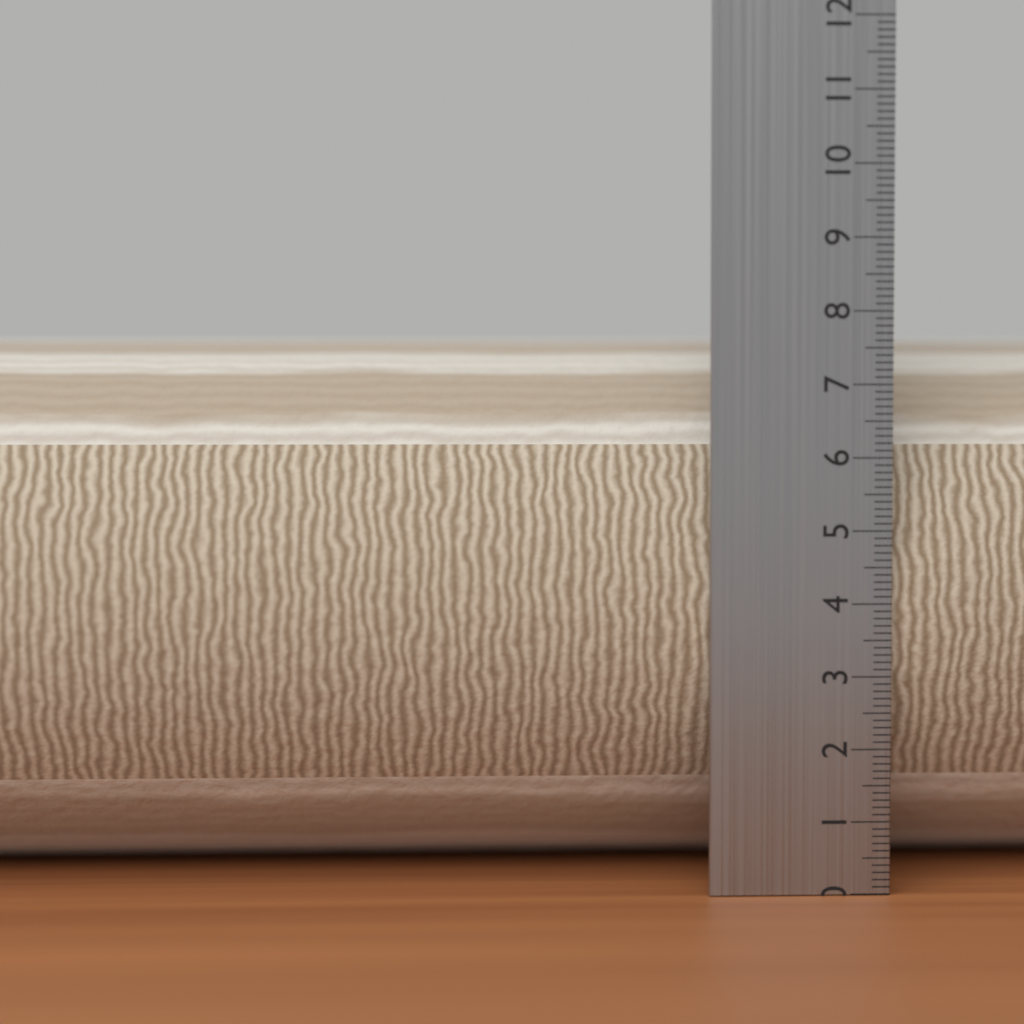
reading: 7.7 cm
